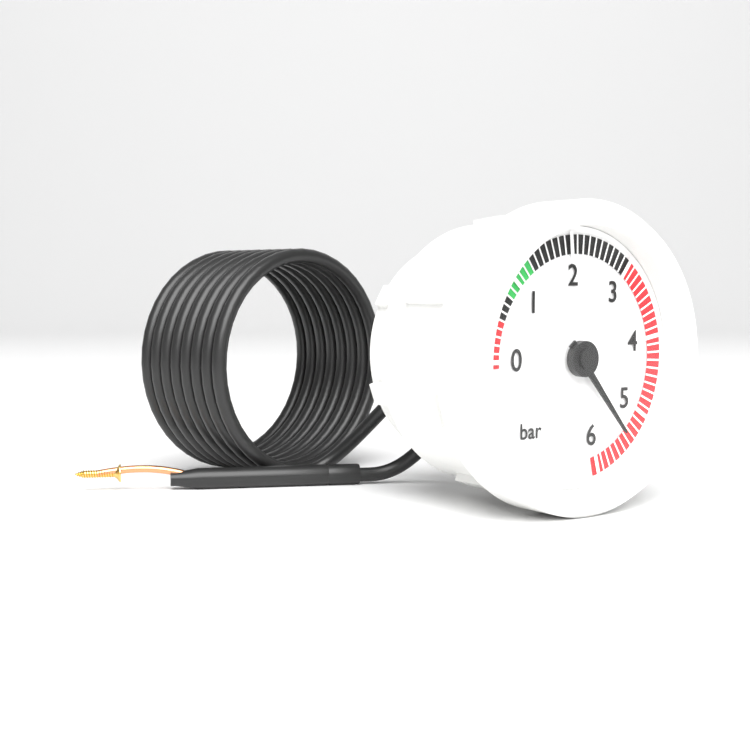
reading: 5.4 bar
